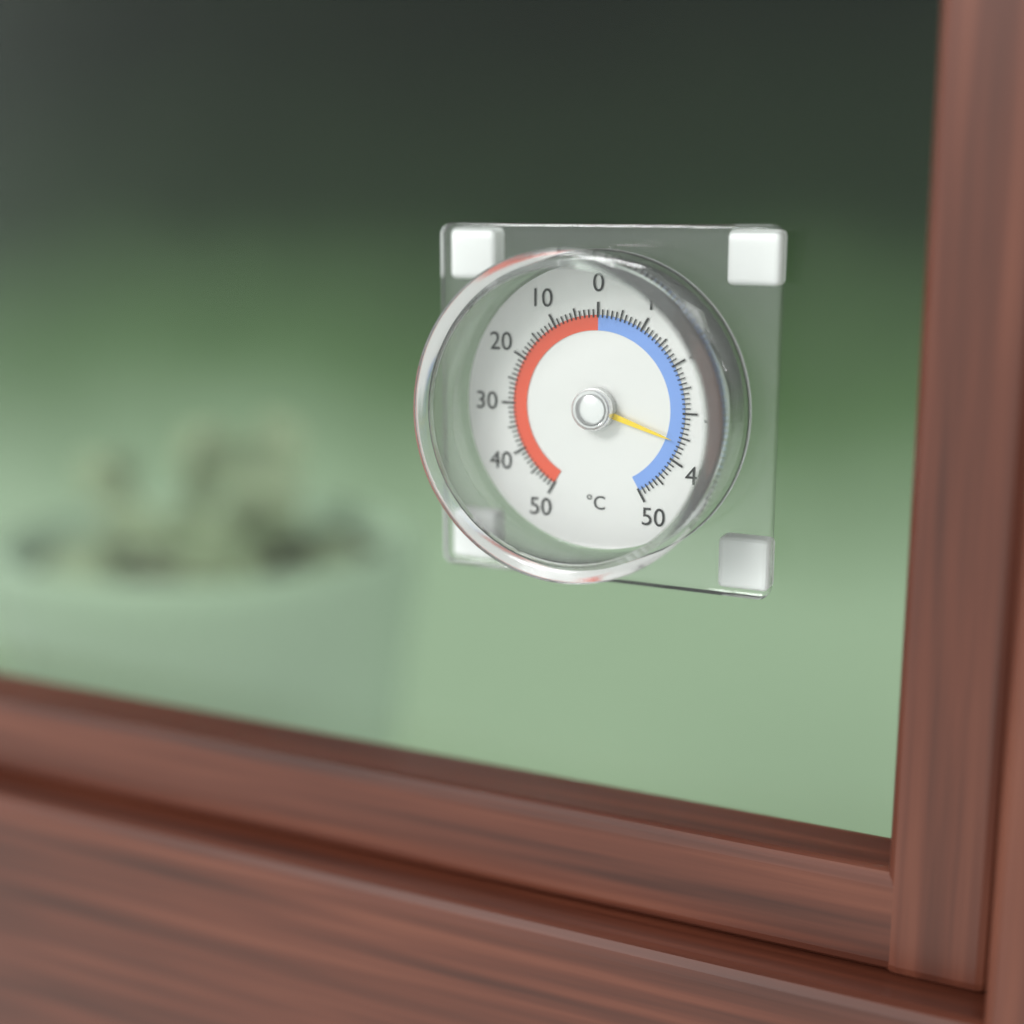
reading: -36 °C
